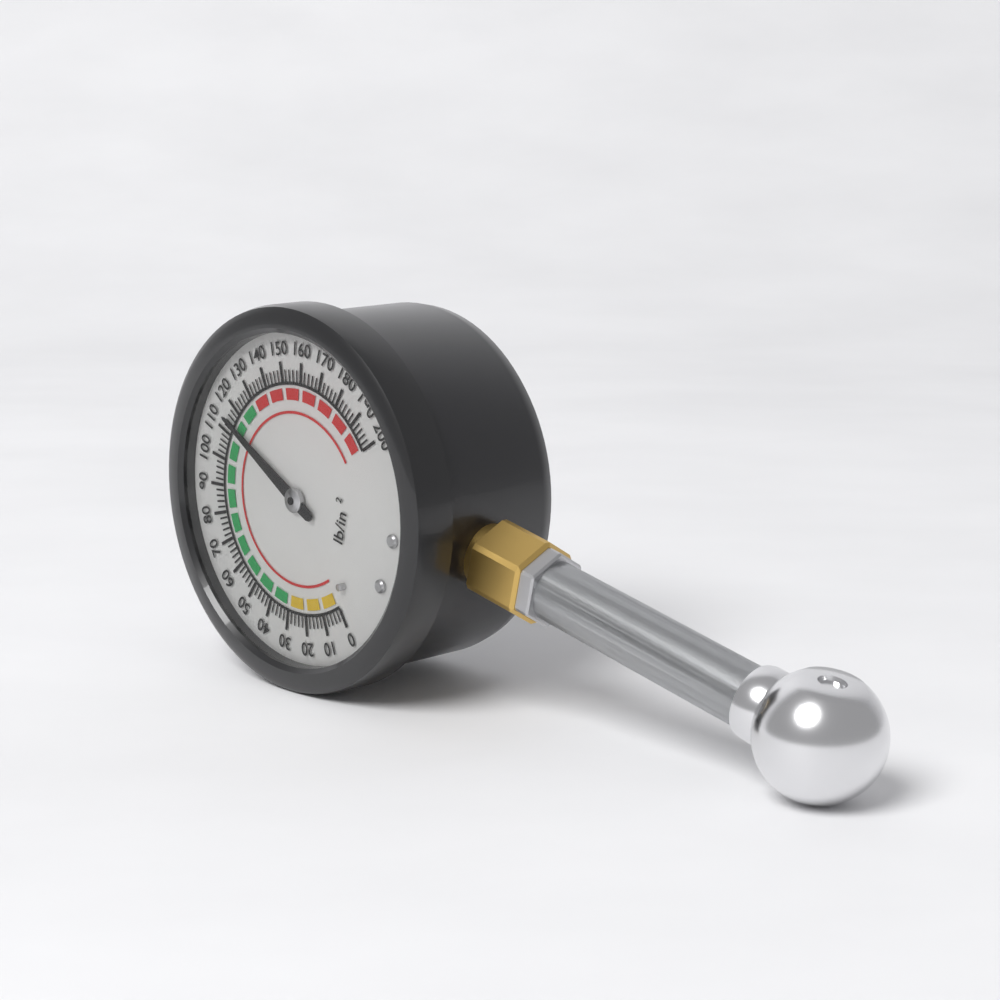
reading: 114 psi
